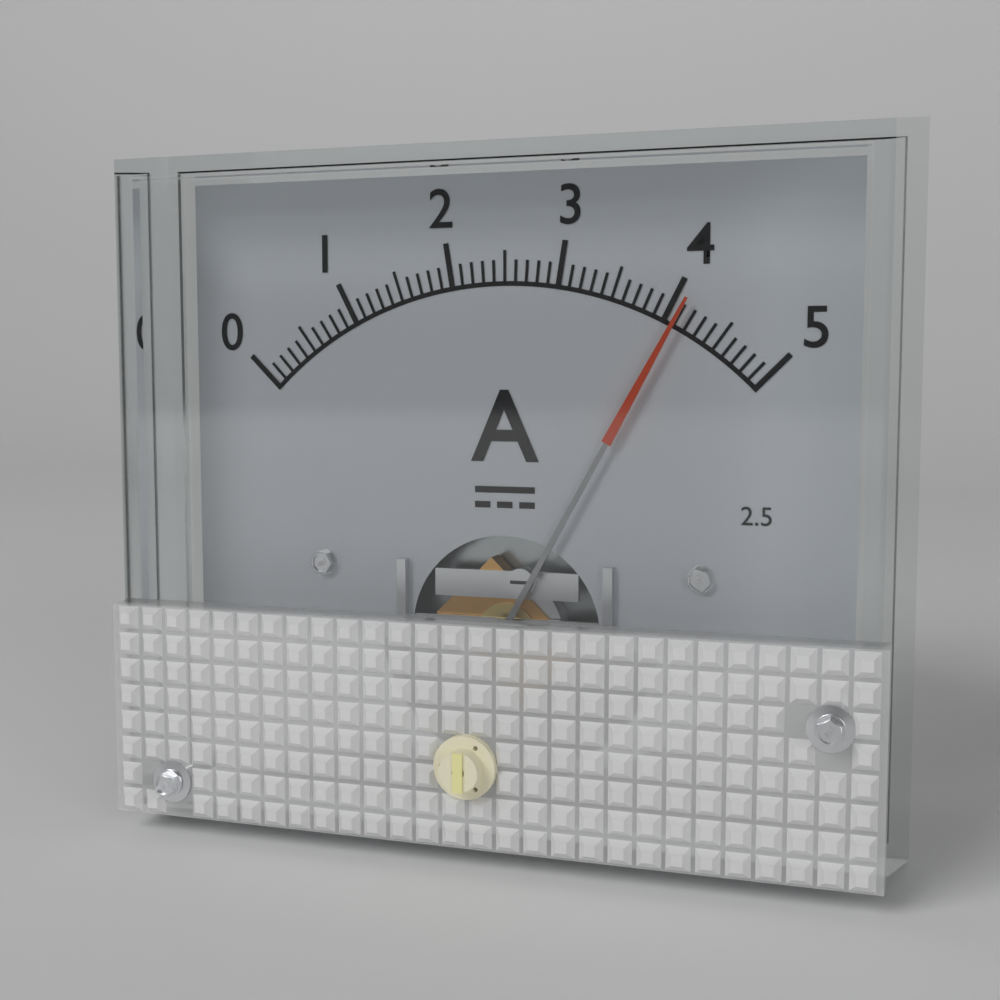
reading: 4.1 A
